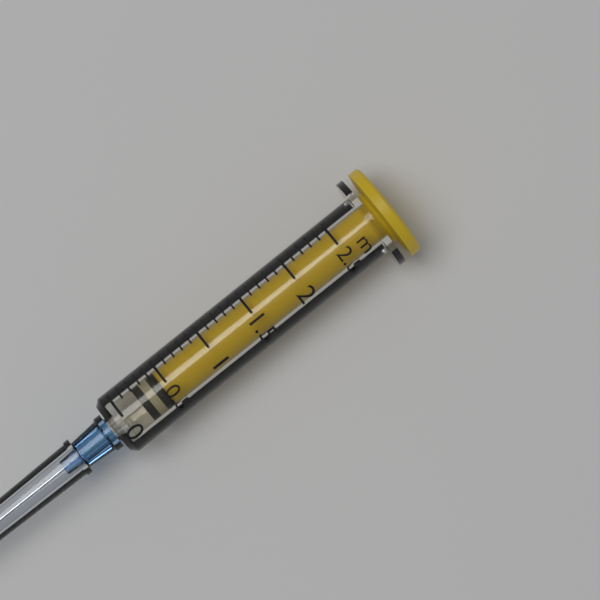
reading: 0.2 ml
